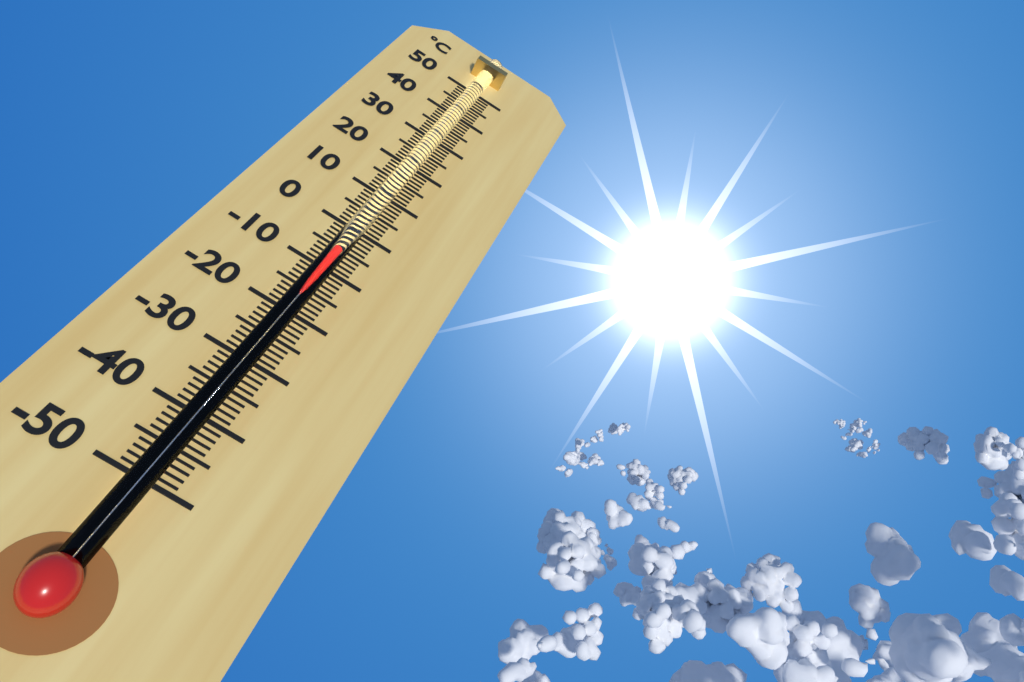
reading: -7 °C
